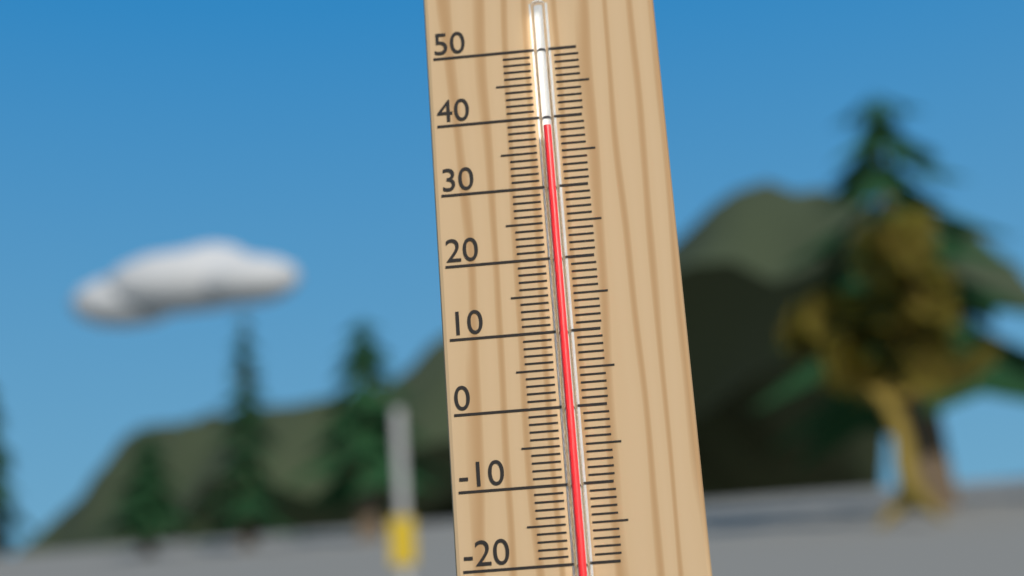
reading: 38 °C
